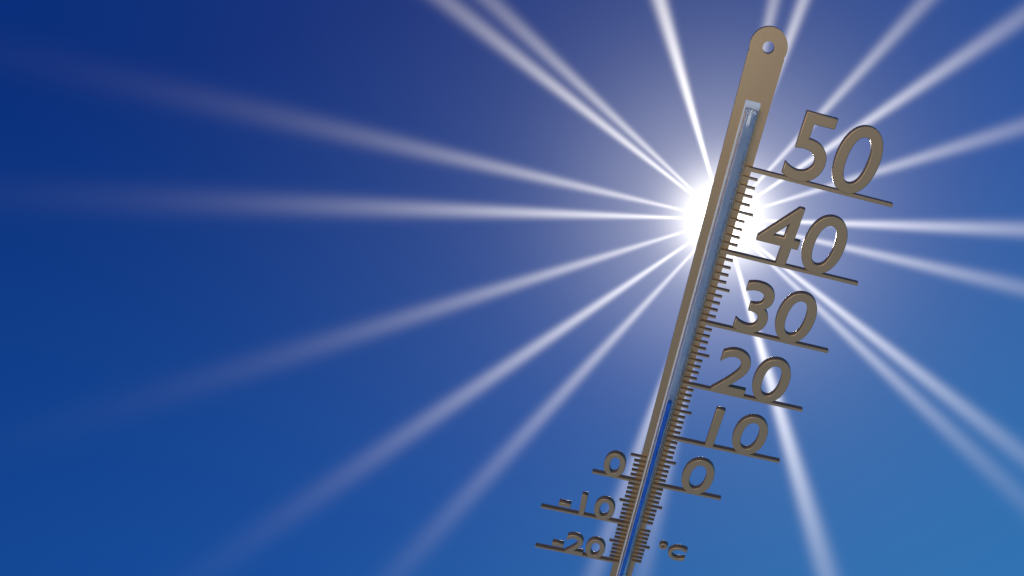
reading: 17 °C
